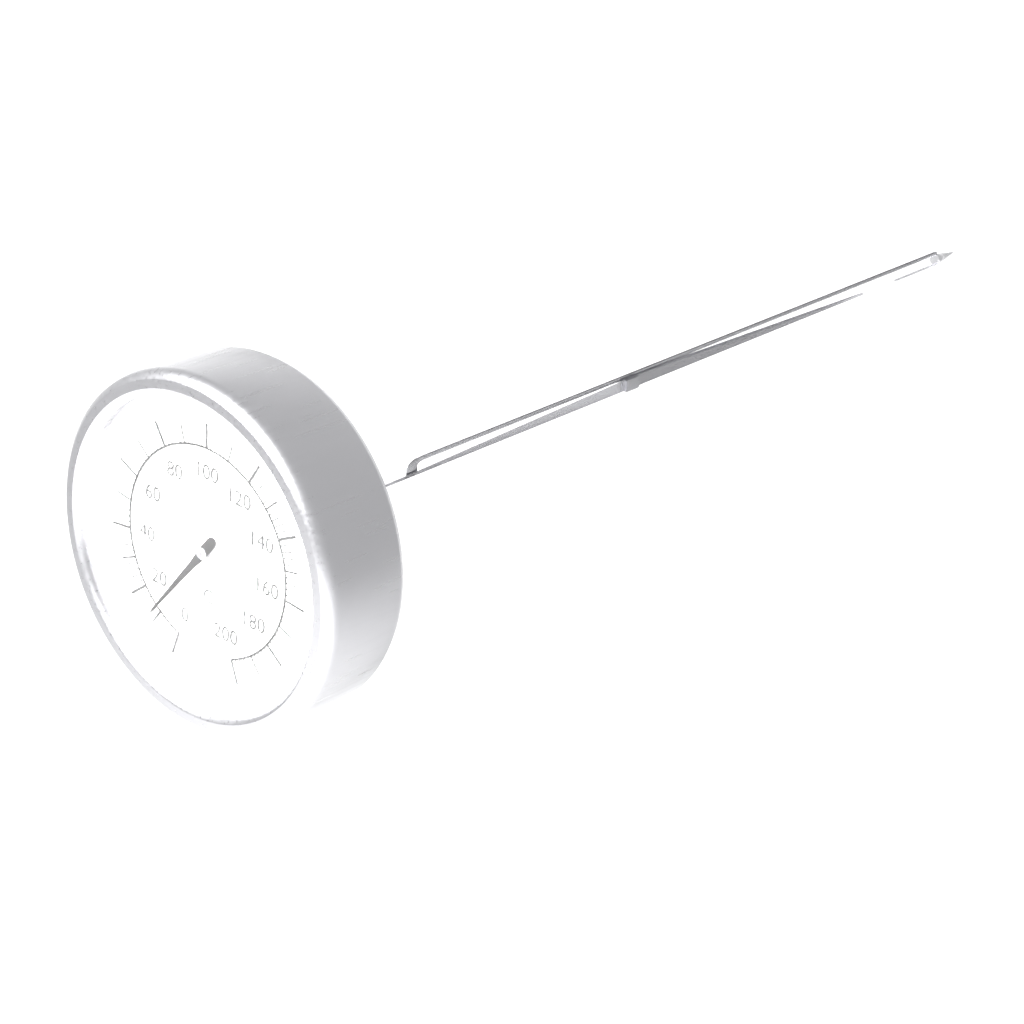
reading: 12 °C
